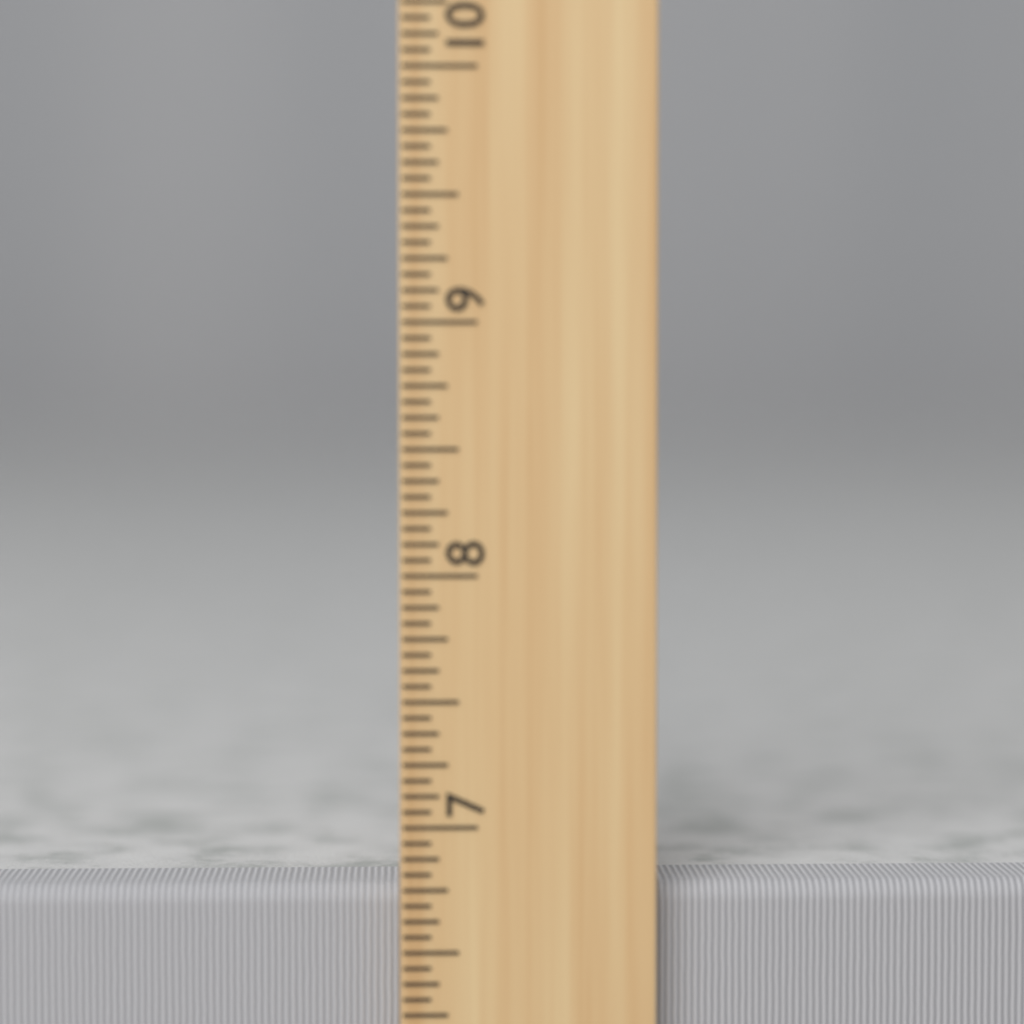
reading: 6.7500 inch
